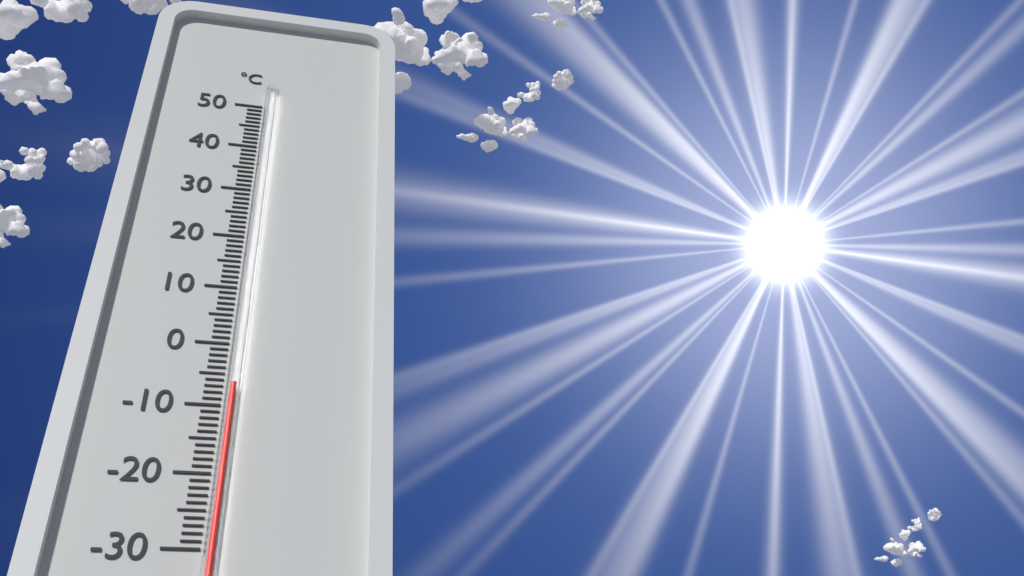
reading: -7 °C
